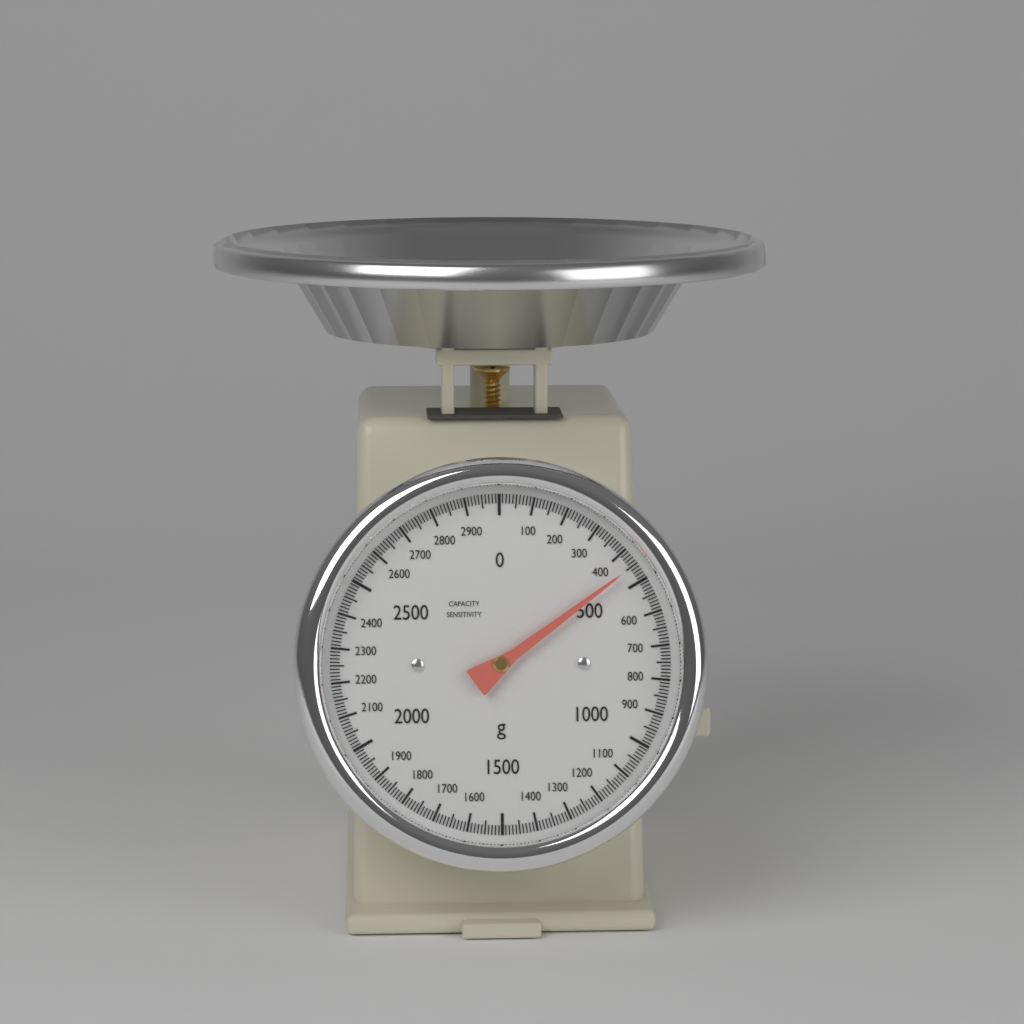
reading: 450 g
